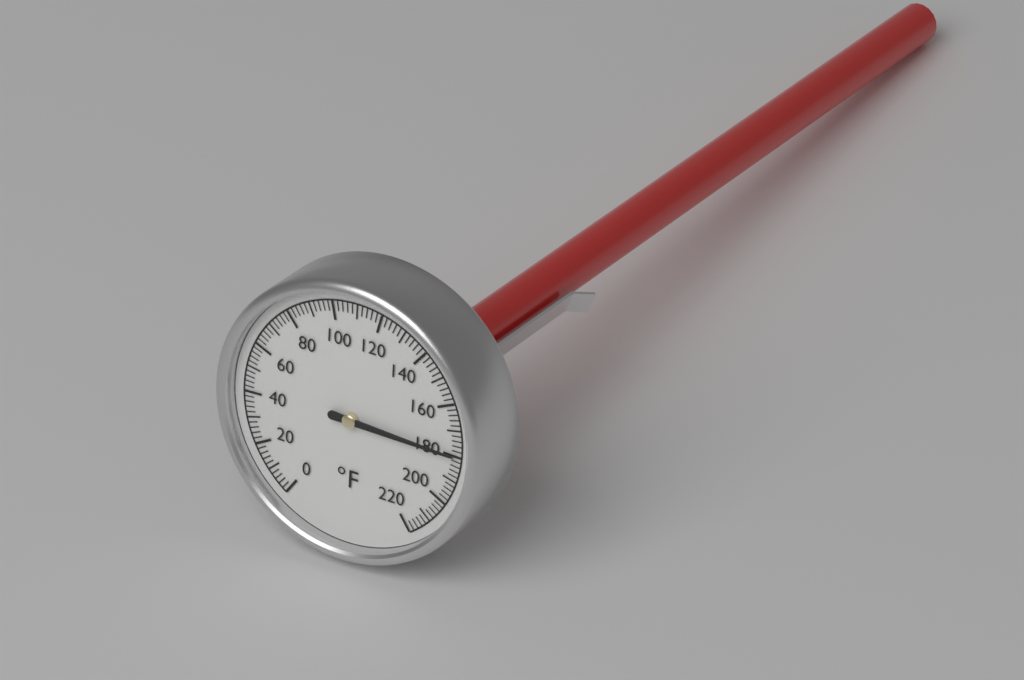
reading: 180 °F
